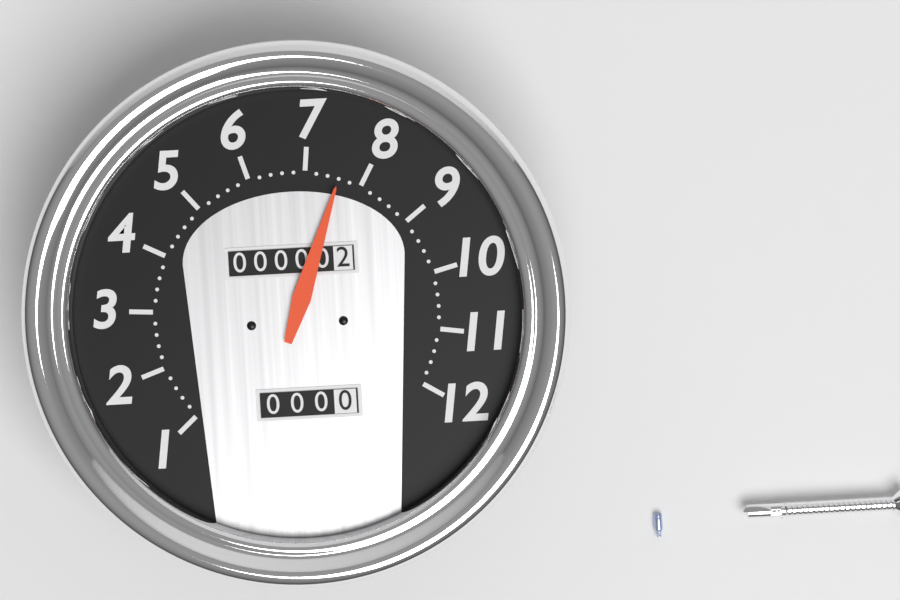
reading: 7.6 (no unit)
